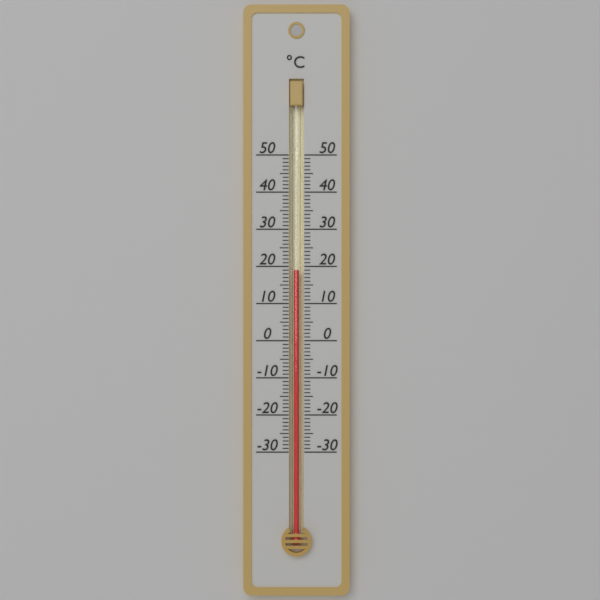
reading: 19 °C
